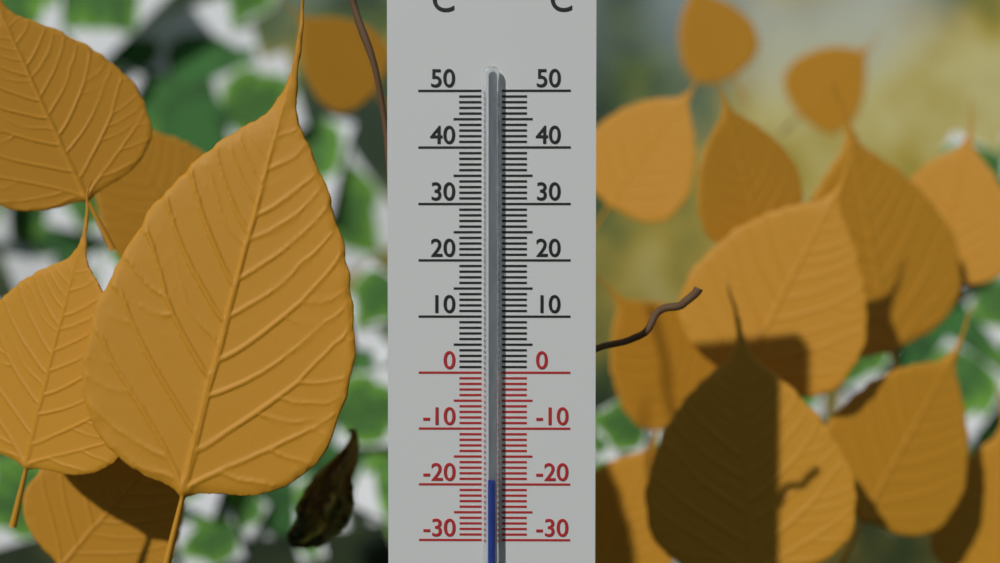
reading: -19 °C
